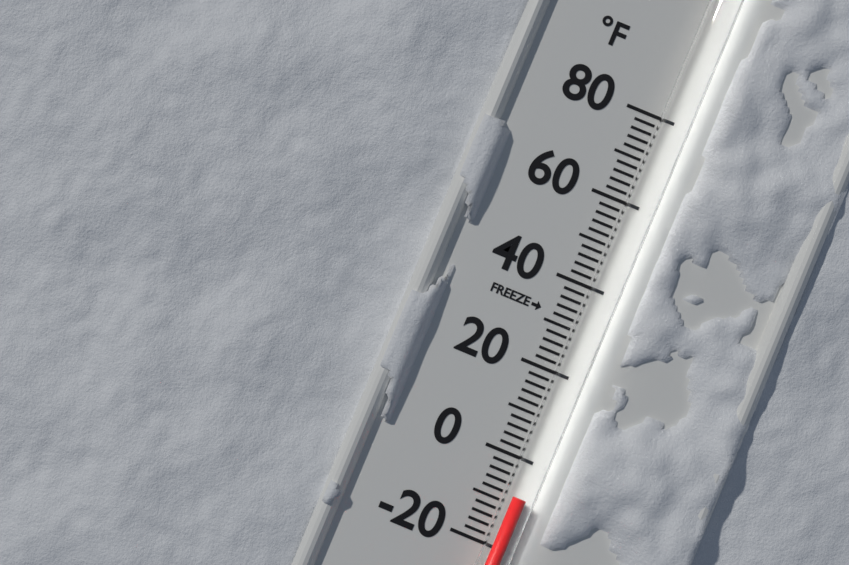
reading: -8 °F
